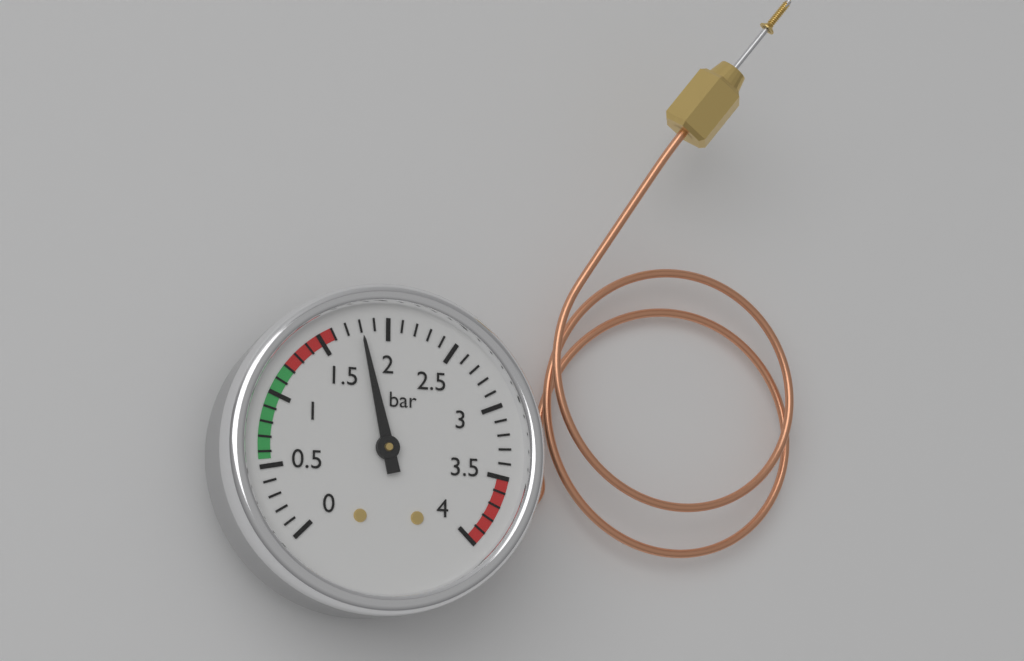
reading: 1.8 bar
